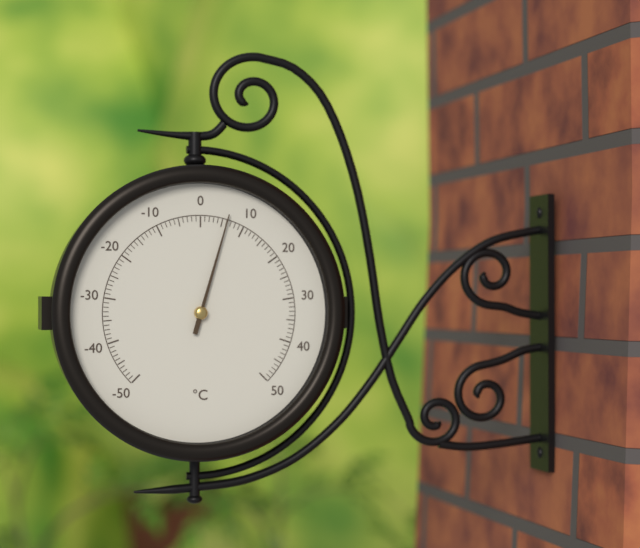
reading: 6 °C
